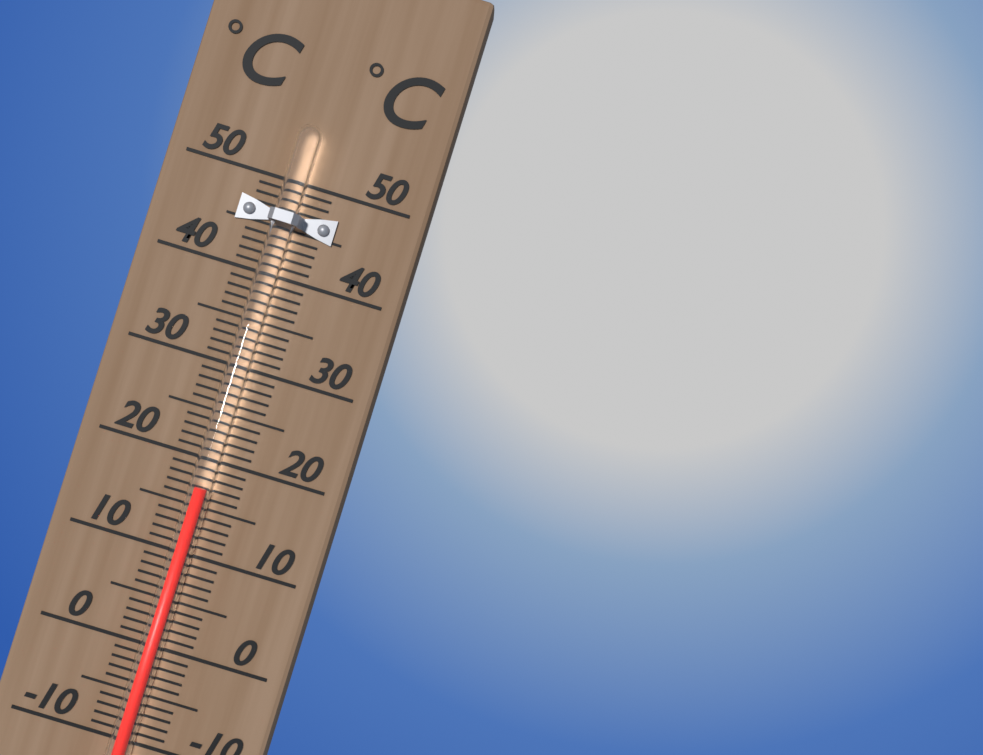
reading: 17 °C
